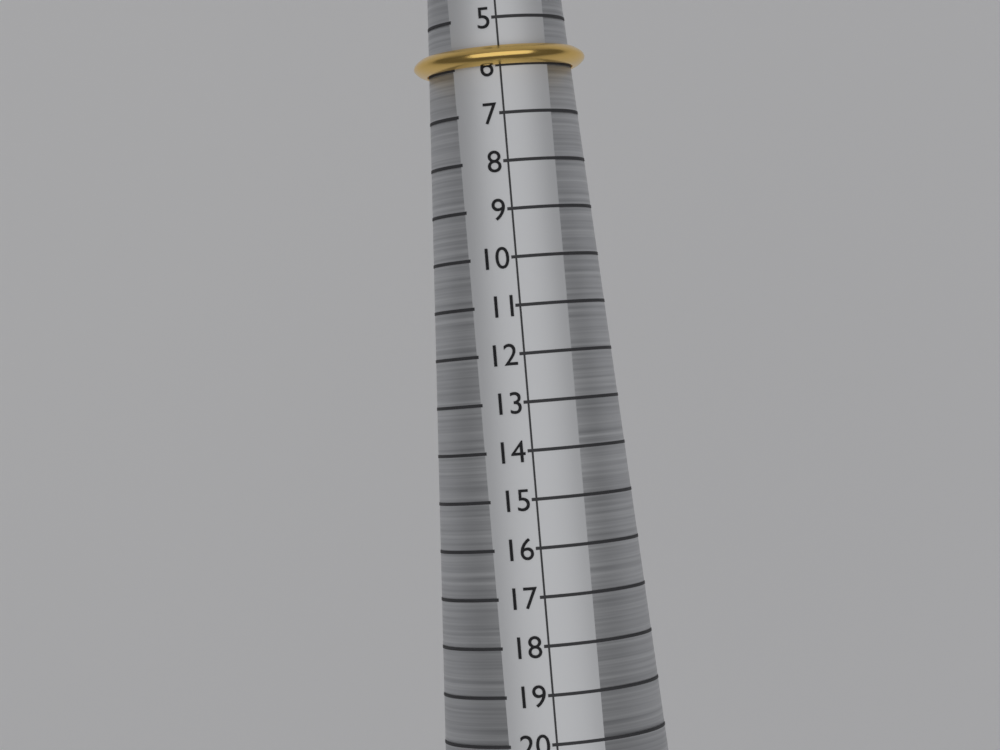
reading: 6 (no unit)
